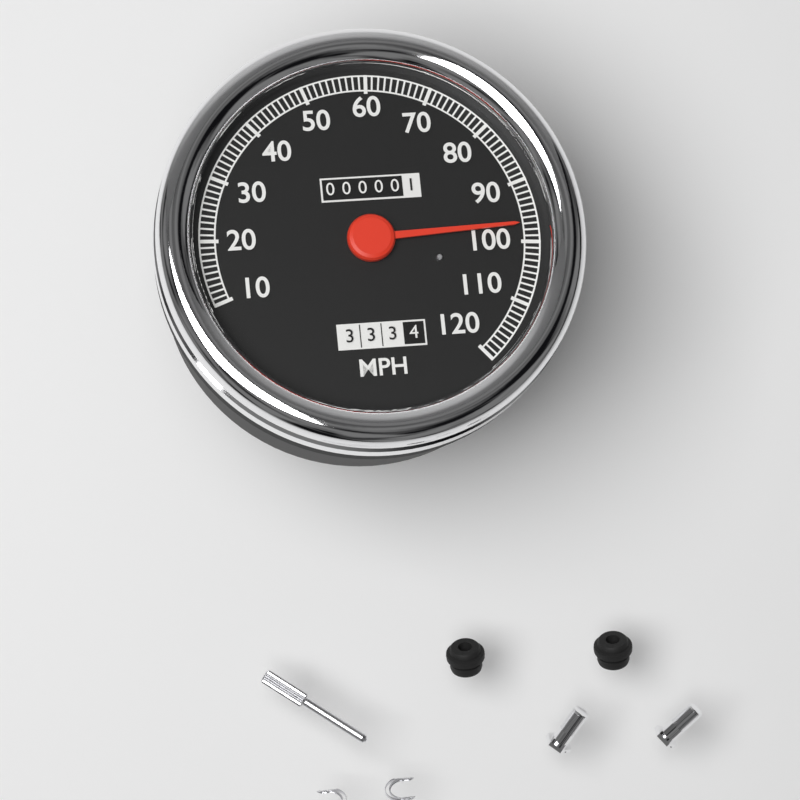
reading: 97 MPH
